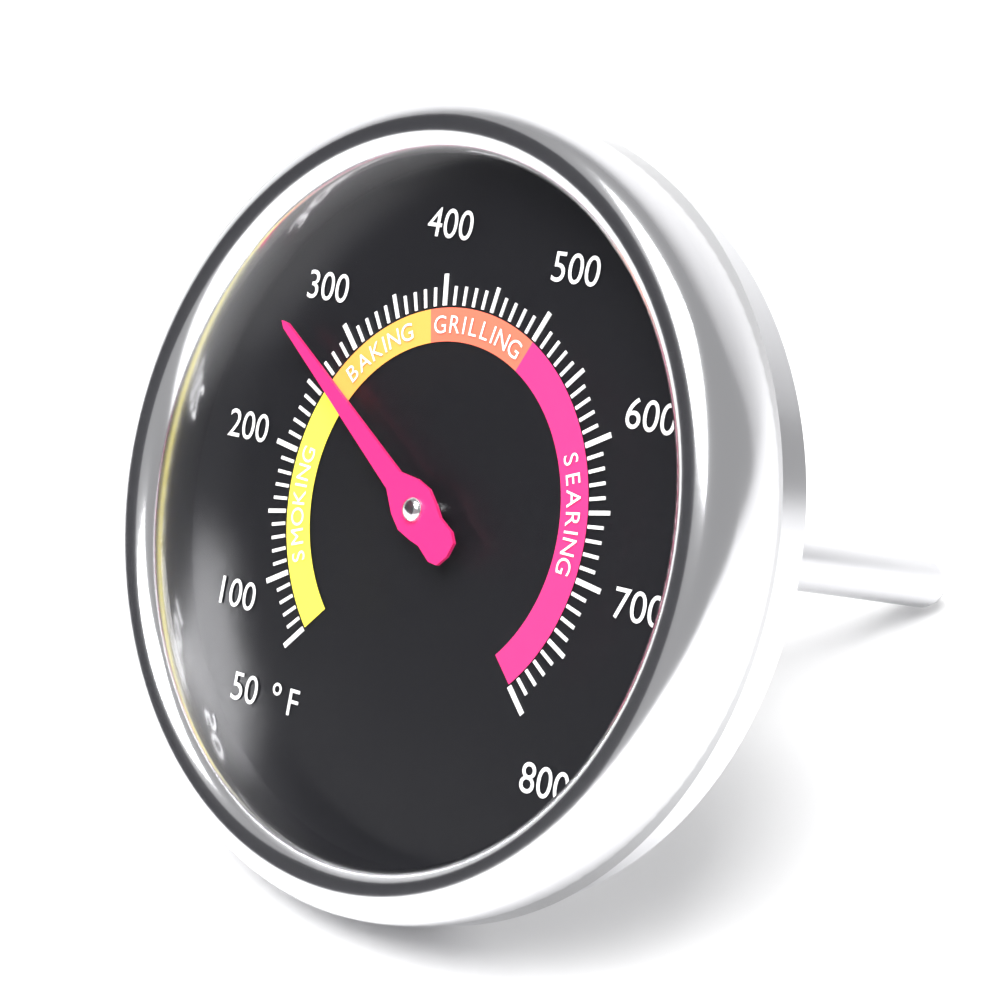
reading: 270 °F
